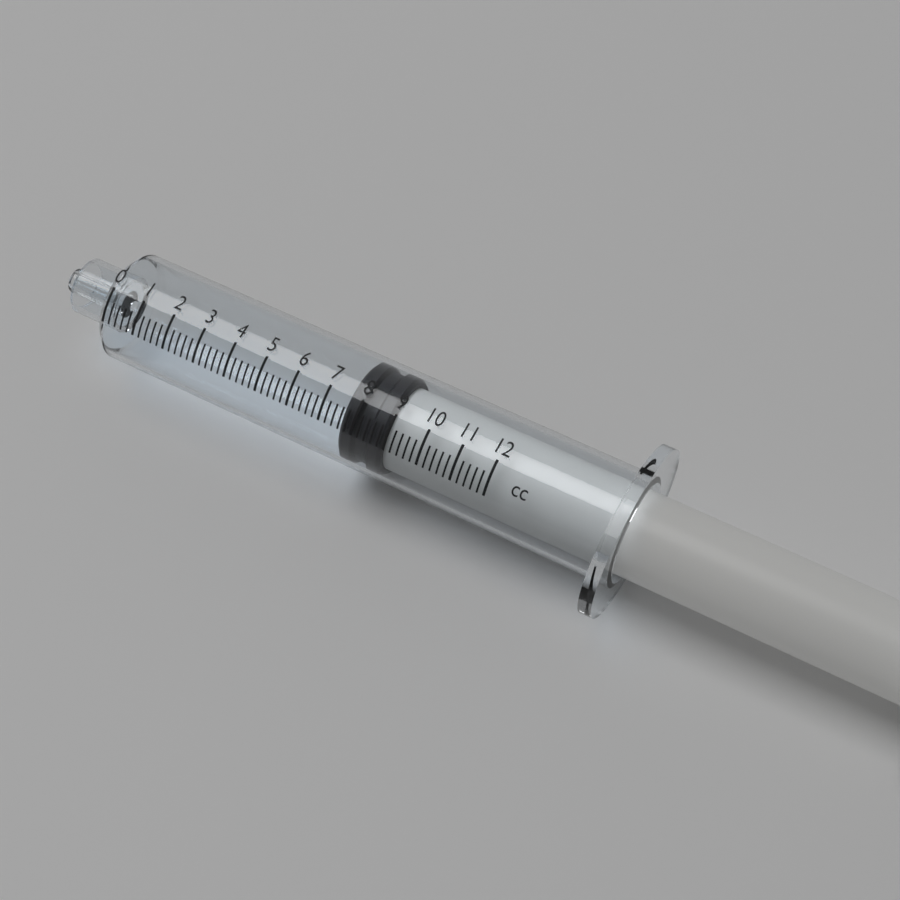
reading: 7.6 cc
